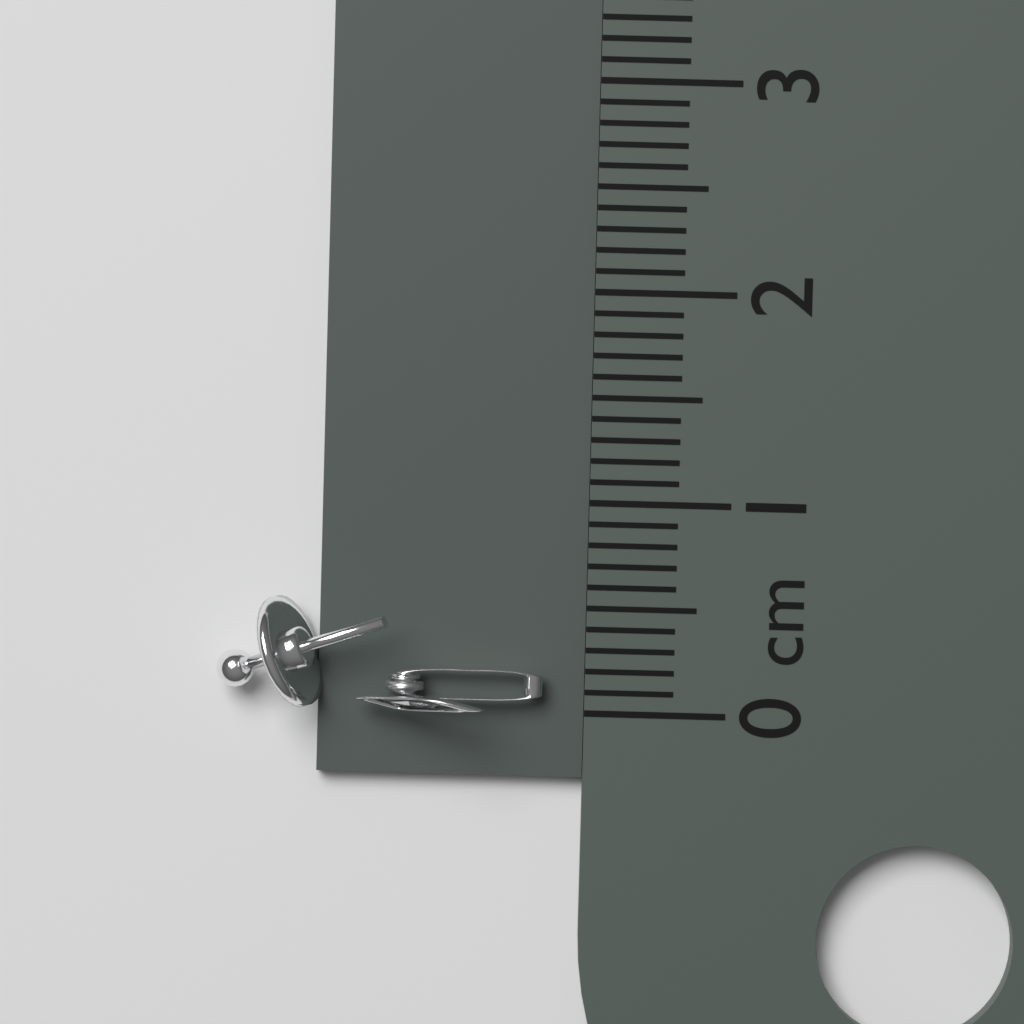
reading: 0.2 cm
